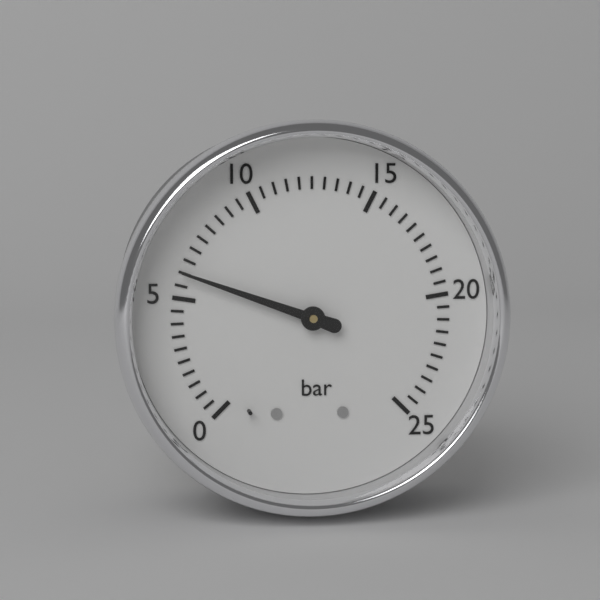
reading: 6.0 bar
